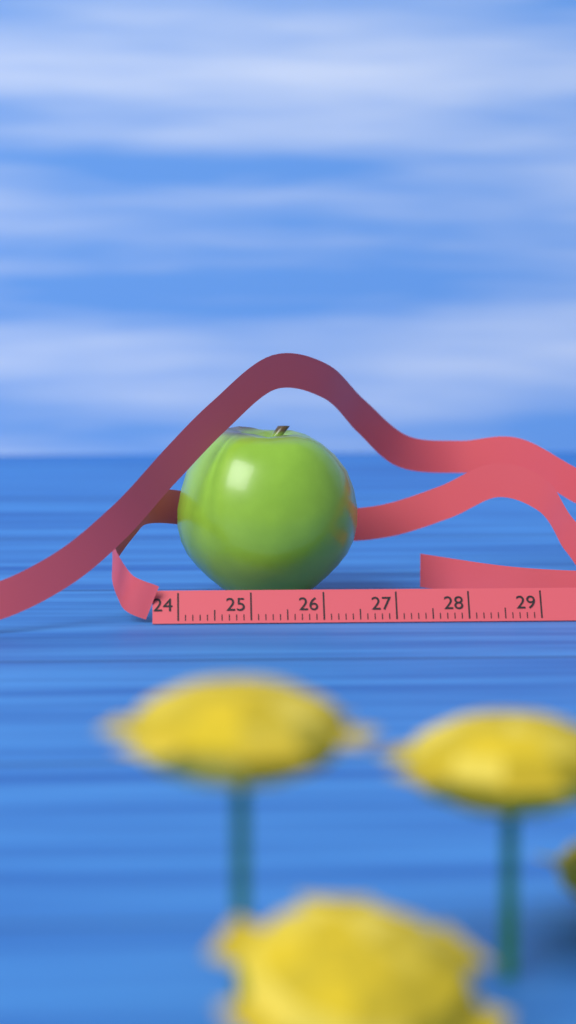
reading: 26.6 cm
